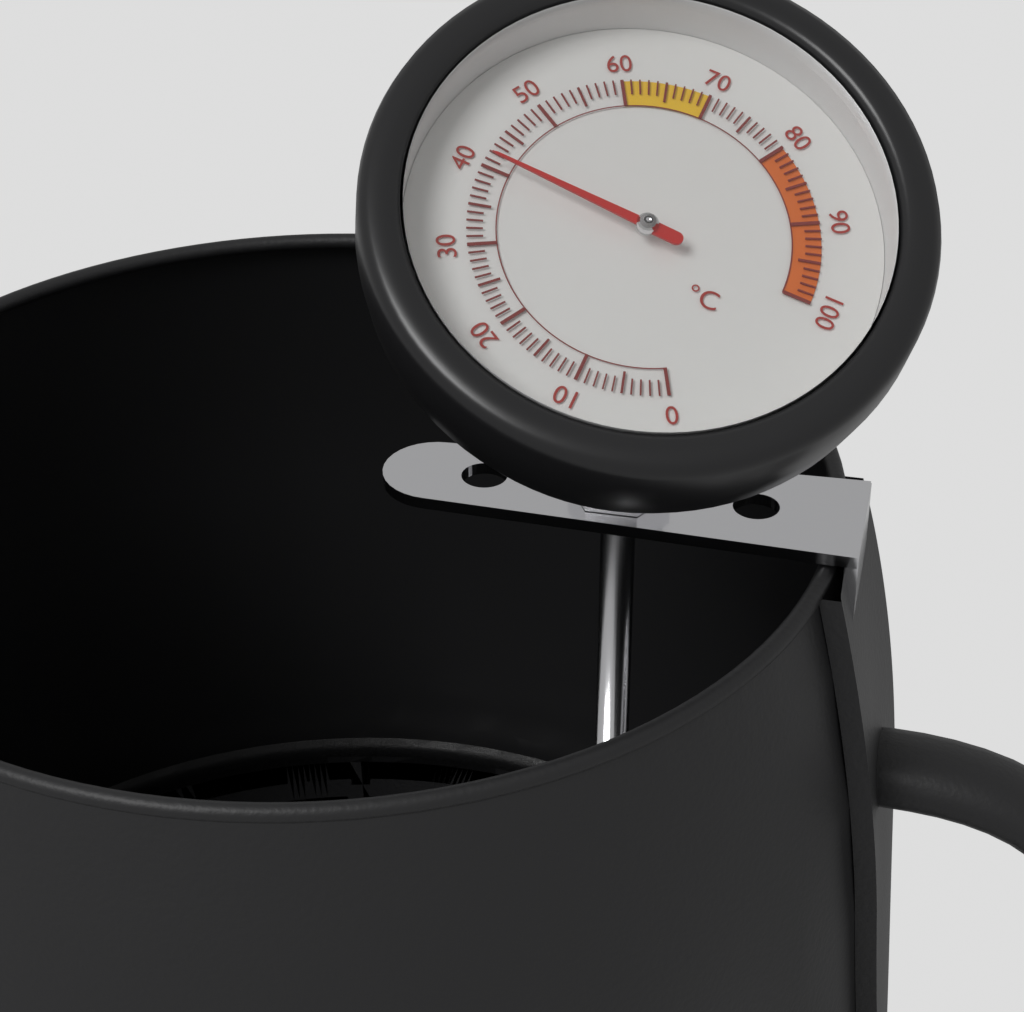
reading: 41 °C
